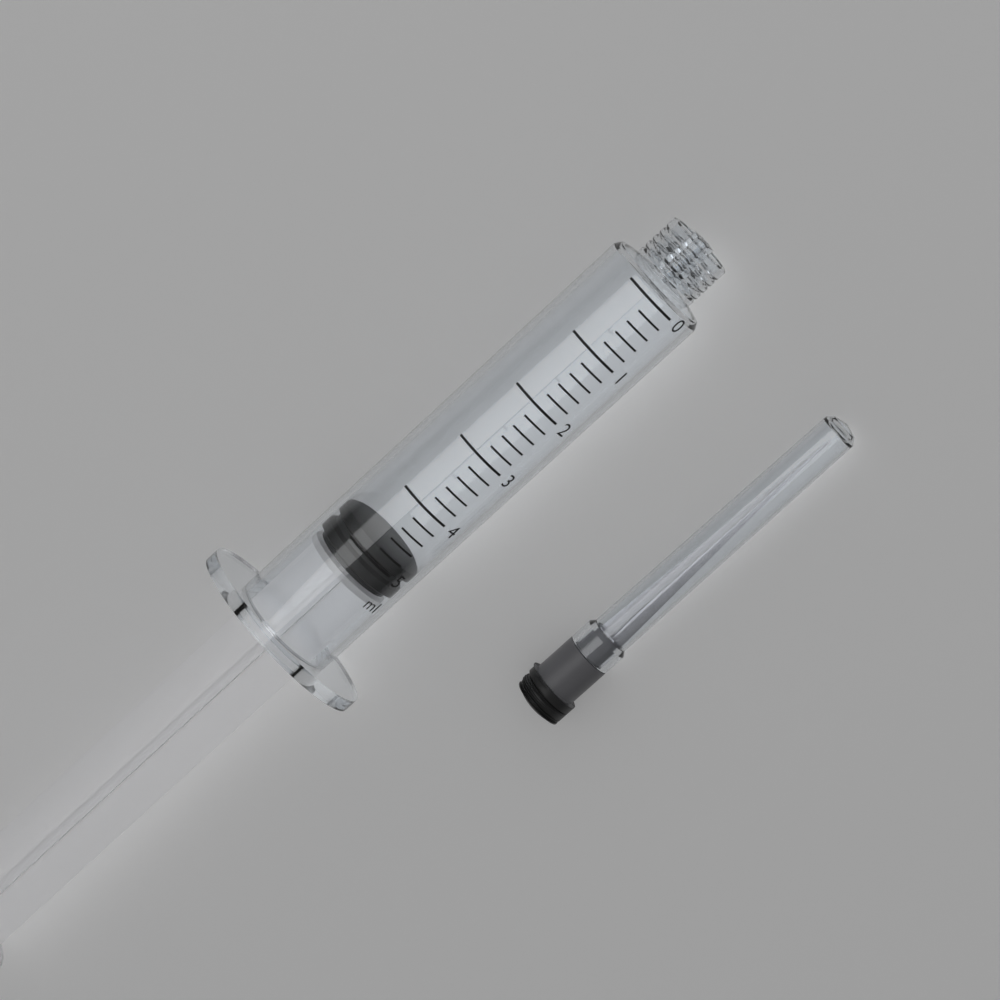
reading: 4.8 ml
